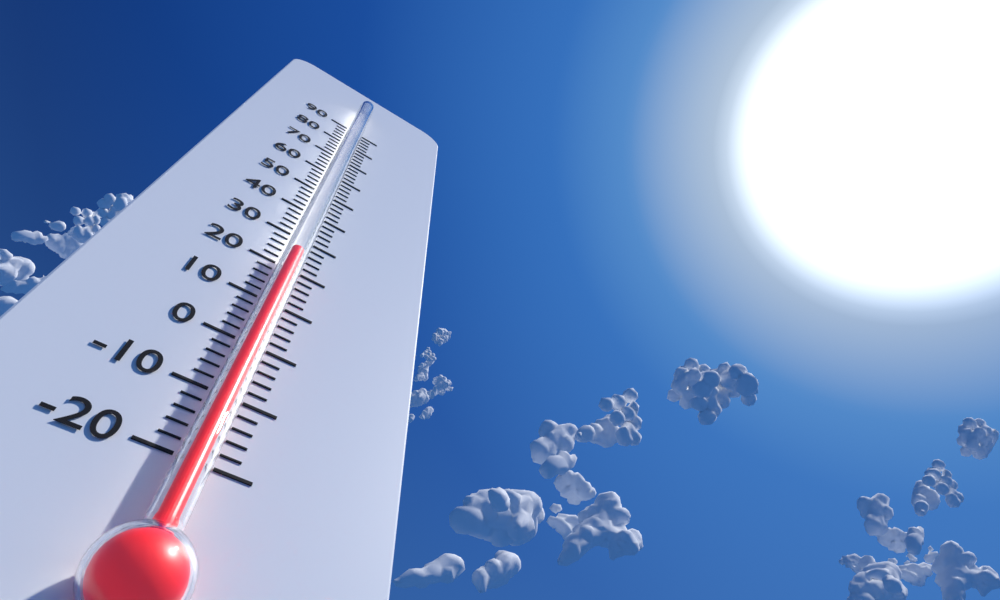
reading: 22 (no unit)
